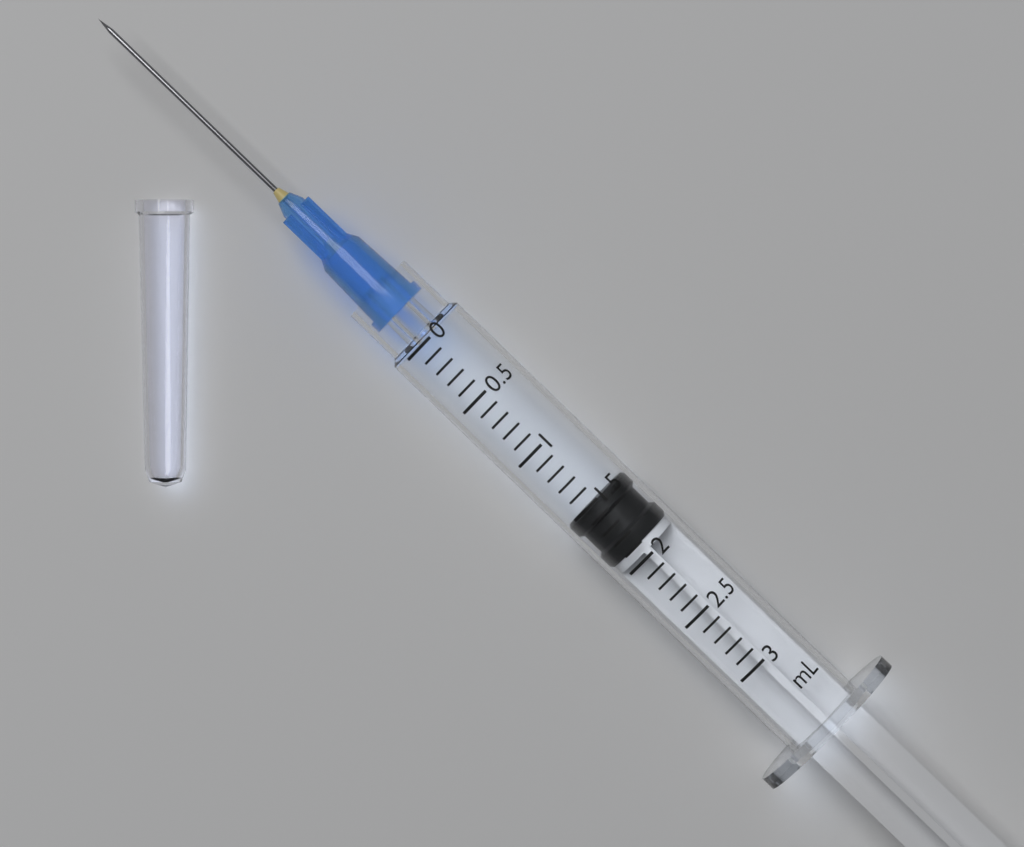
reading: 1.5 mL
